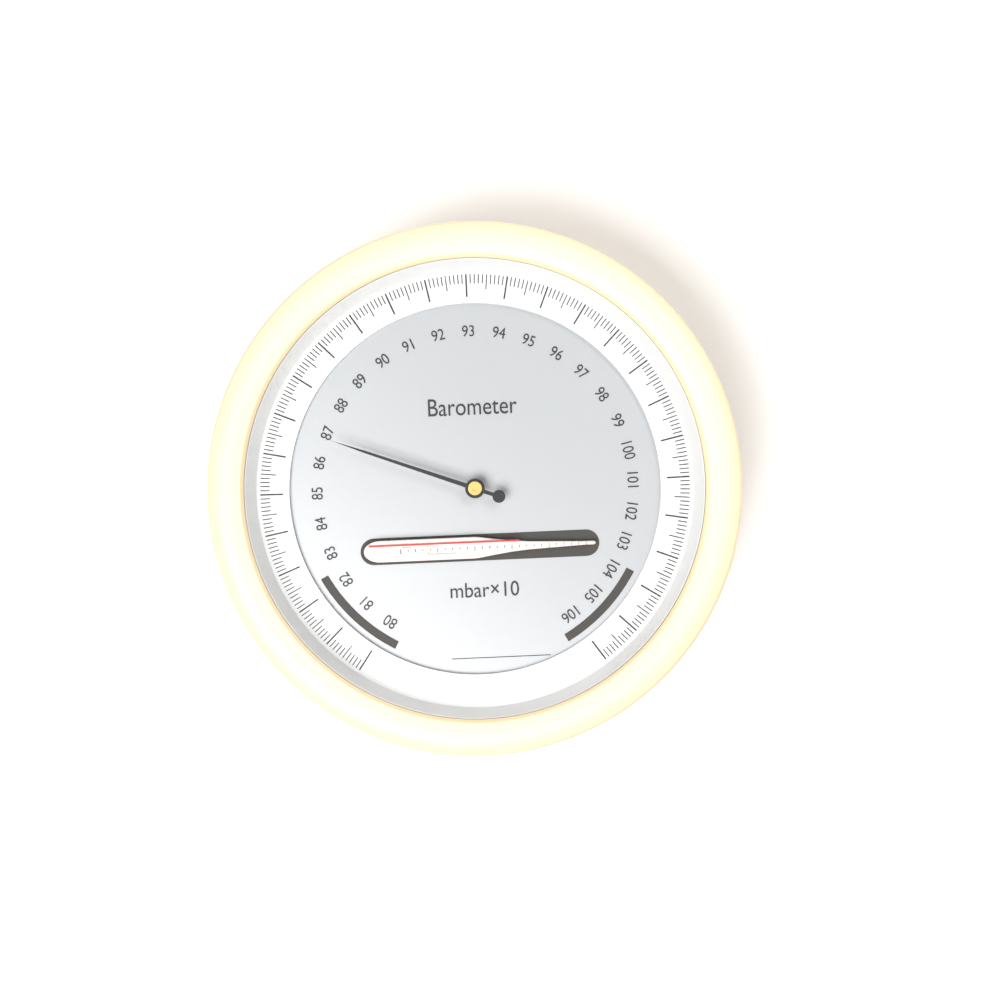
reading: 86.8 mbar×10
